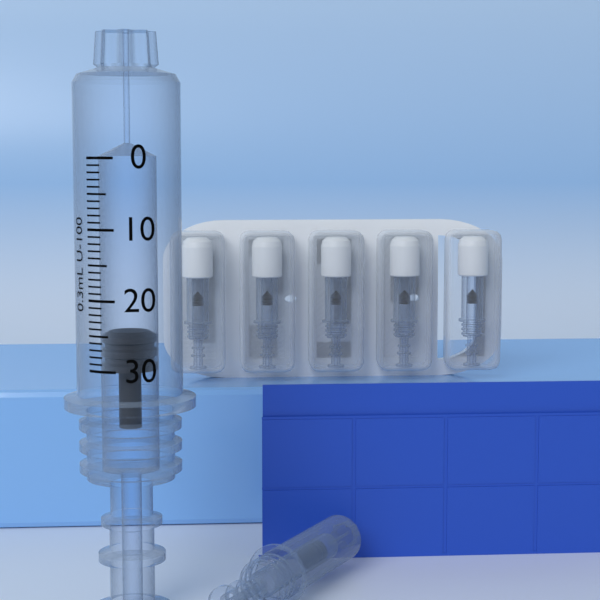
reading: 25 units
